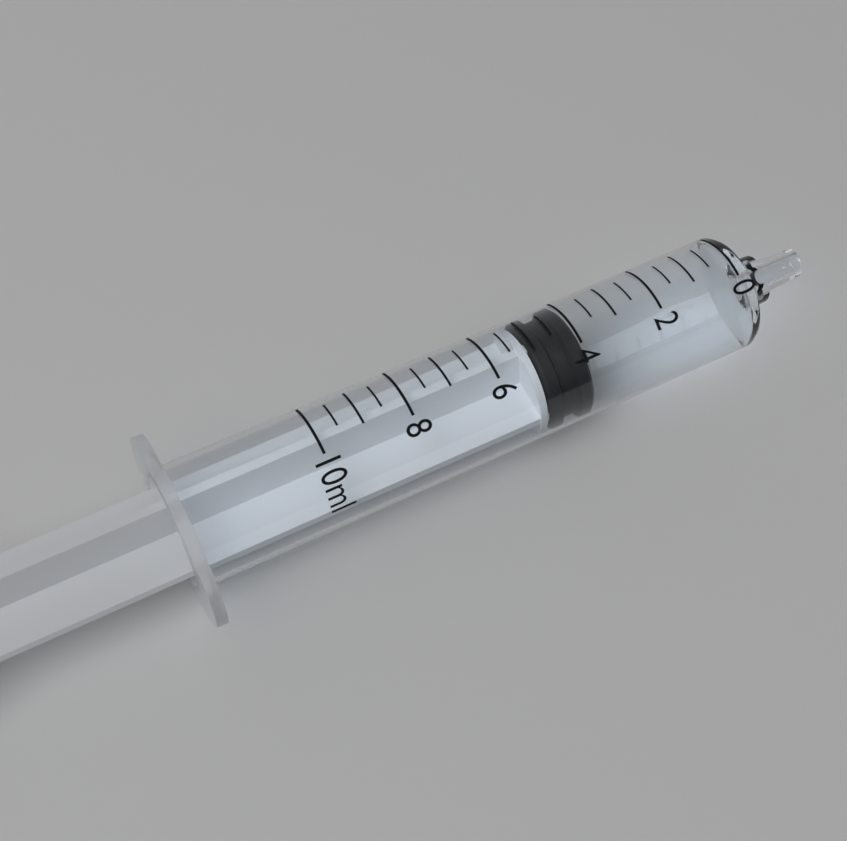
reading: 4.0 ml
